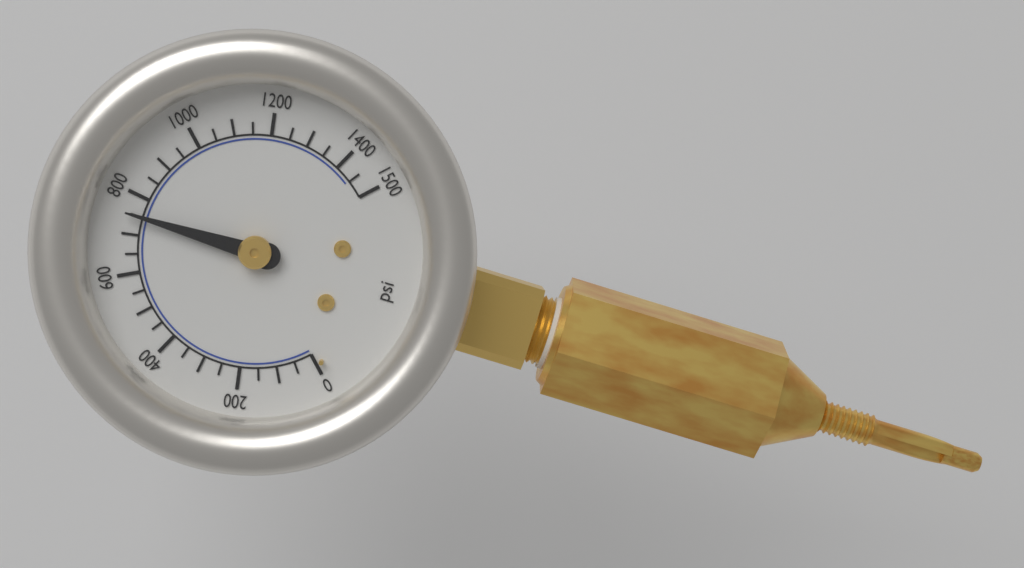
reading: 750 psi
